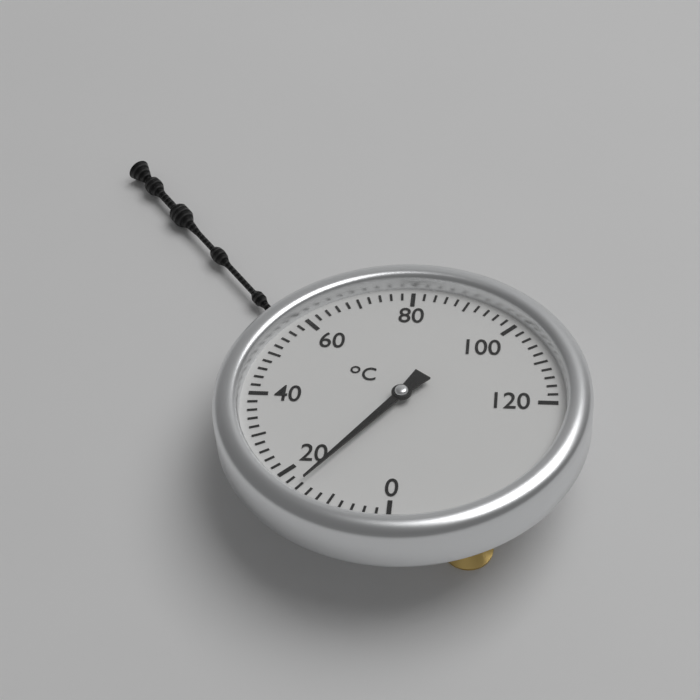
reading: 16 °C
